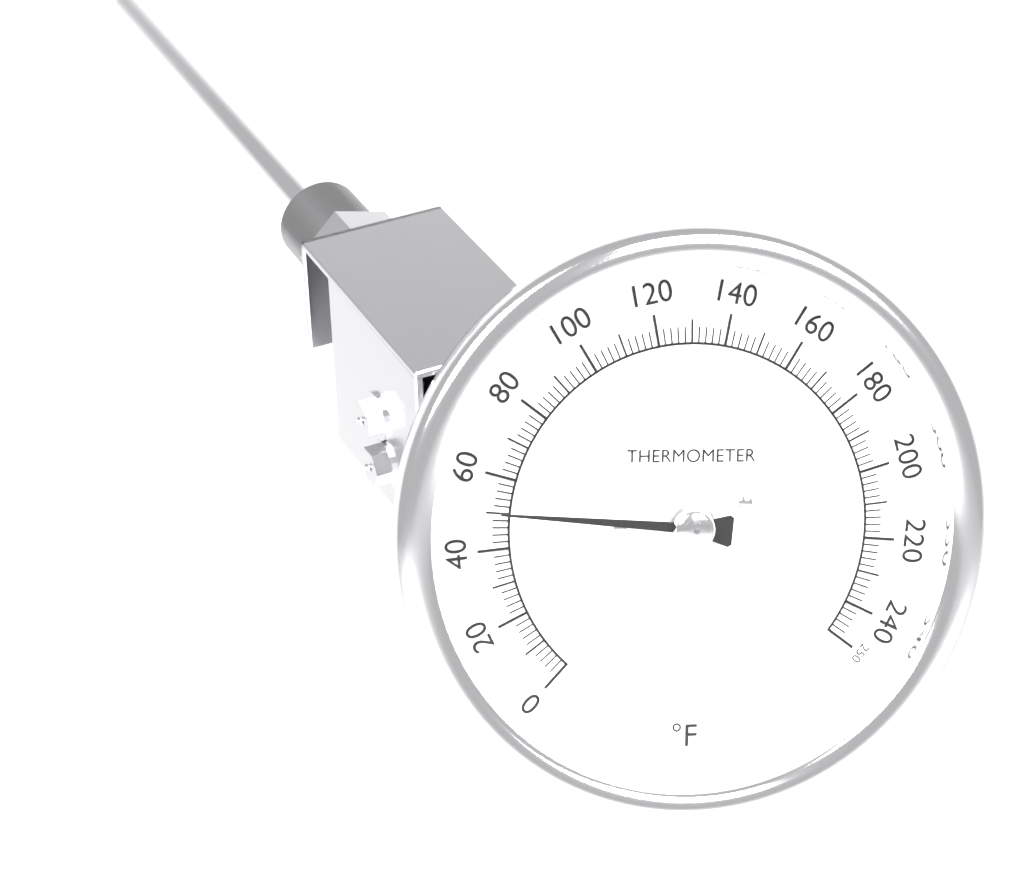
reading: 50 °F
